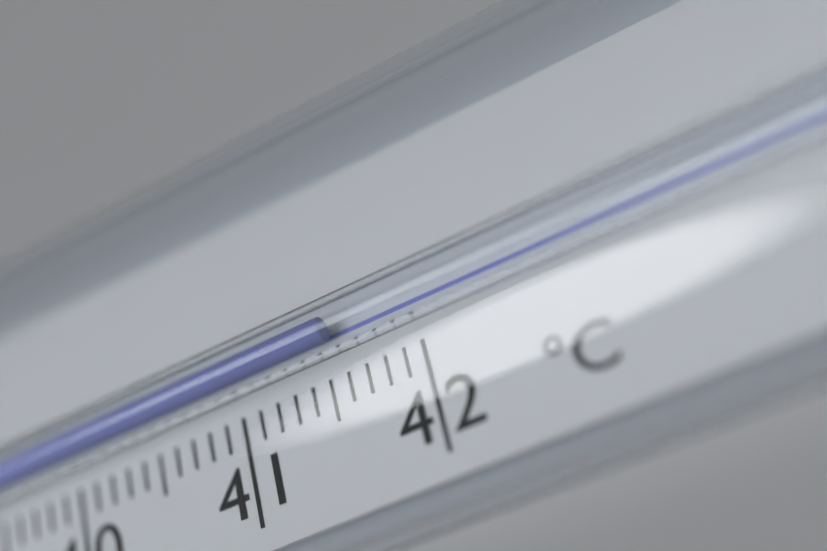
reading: 41.6 °C
